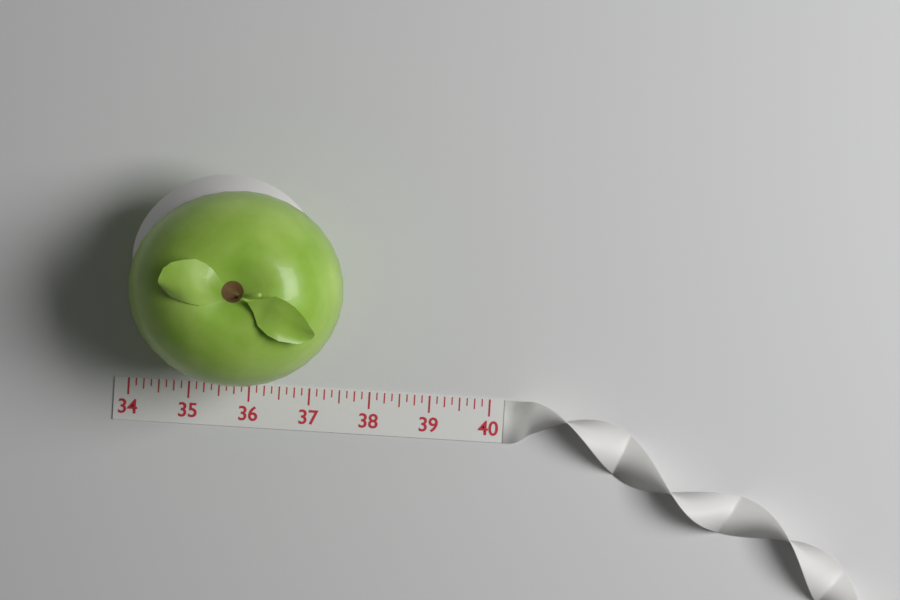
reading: 37.500 (no unit)
